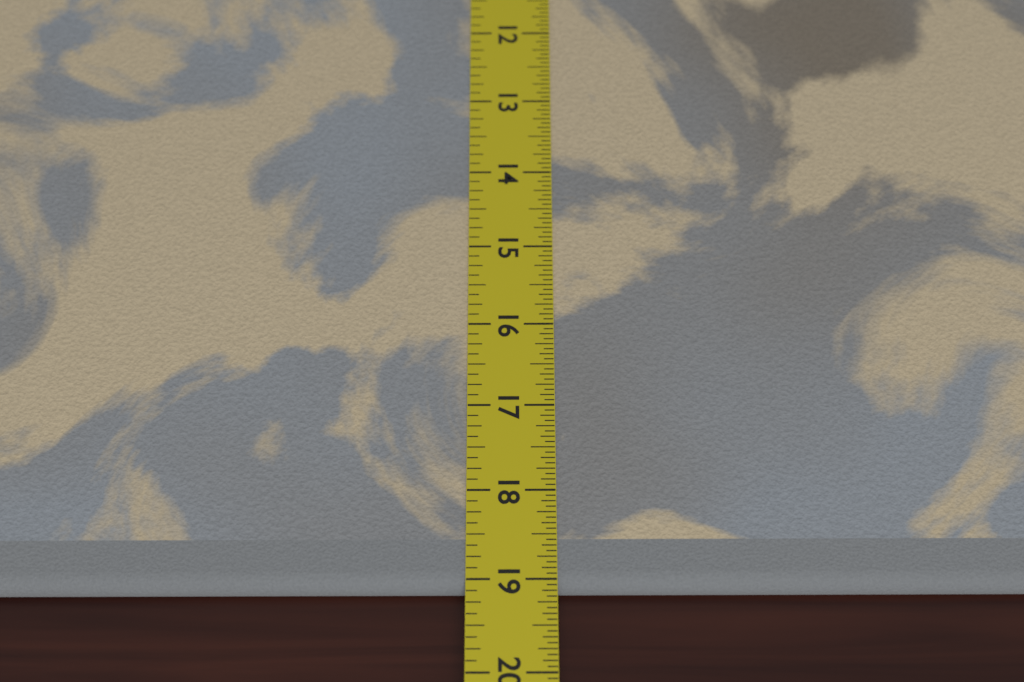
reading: 19.1250 in
